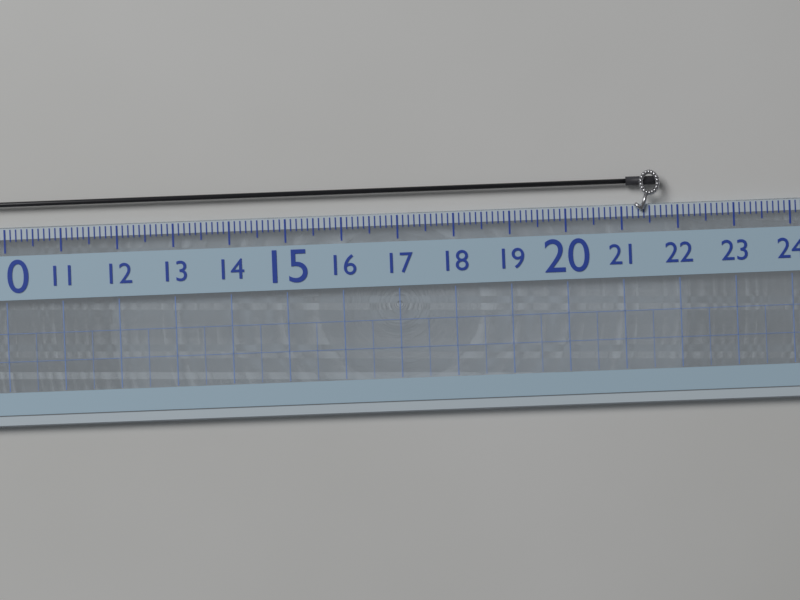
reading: 21.7 (no unit)
